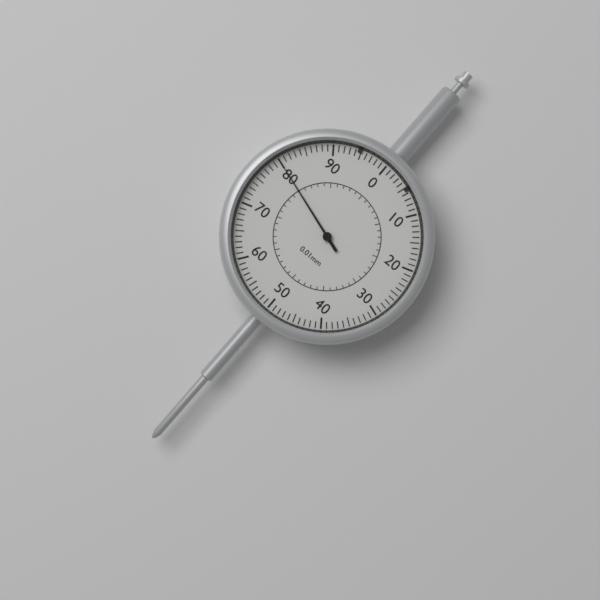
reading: 0.80 mm
